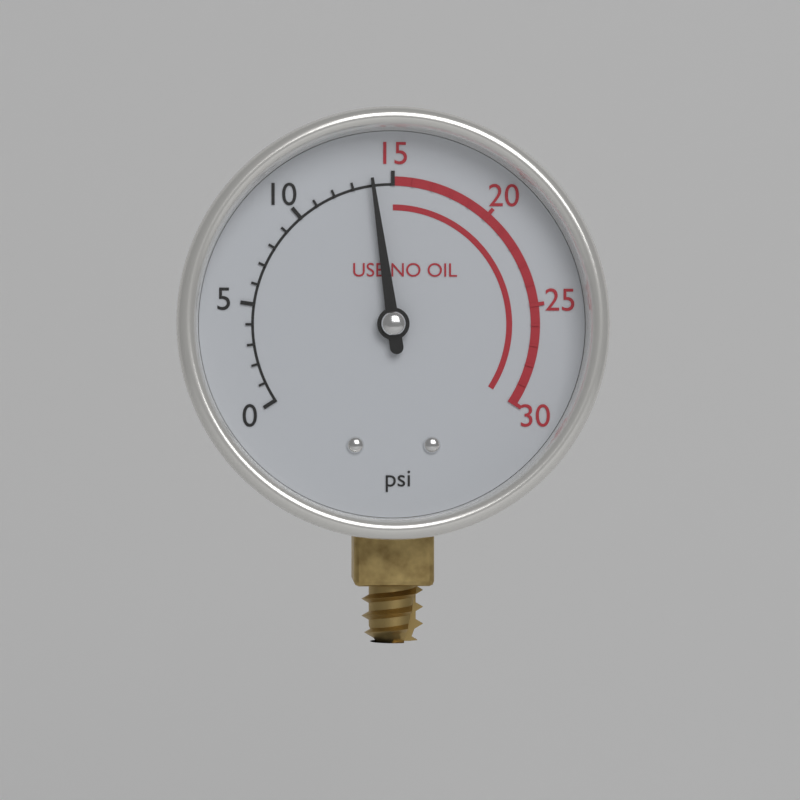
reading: 14 psi
